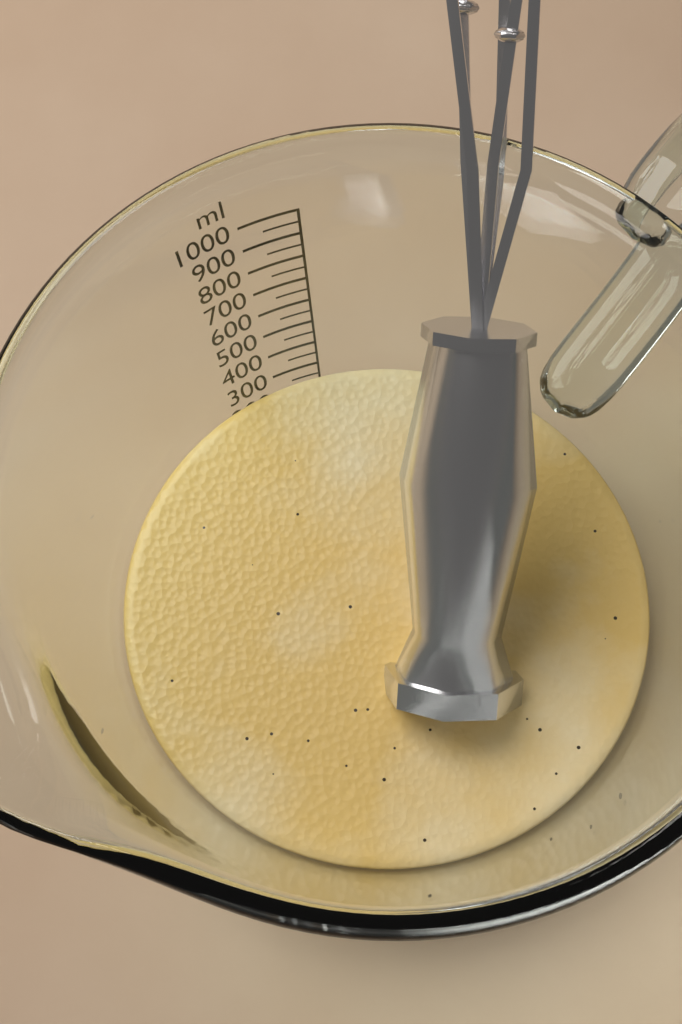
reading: 300 ml
